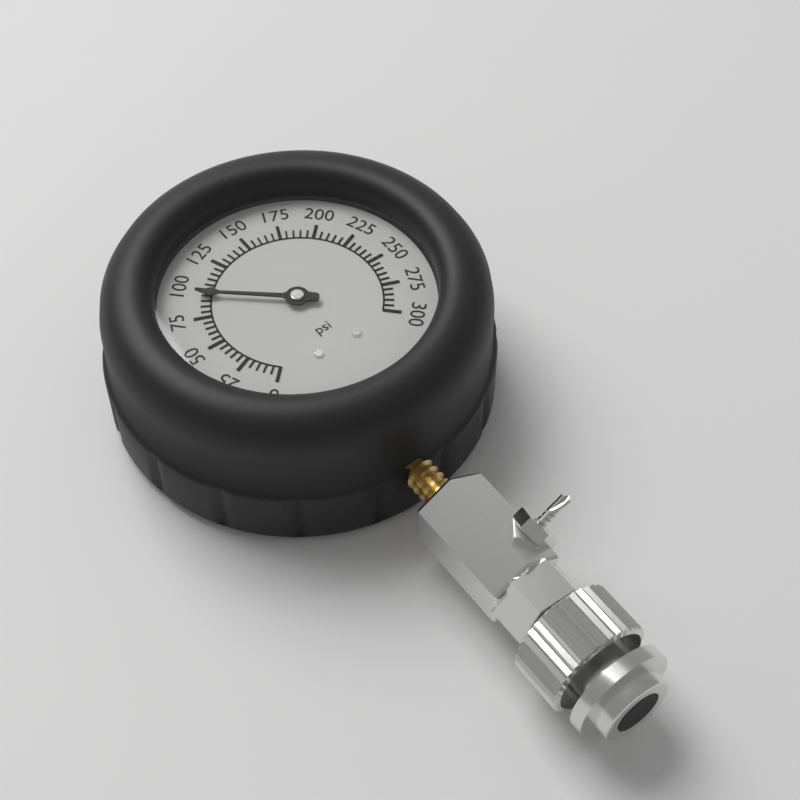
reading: 95 psi
